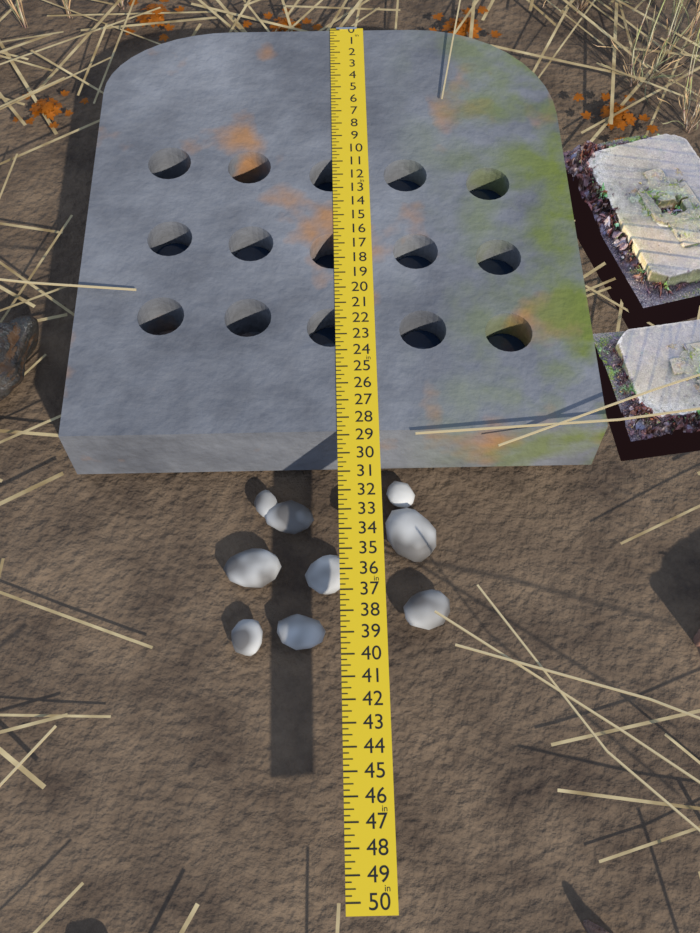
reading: 28.75 in
